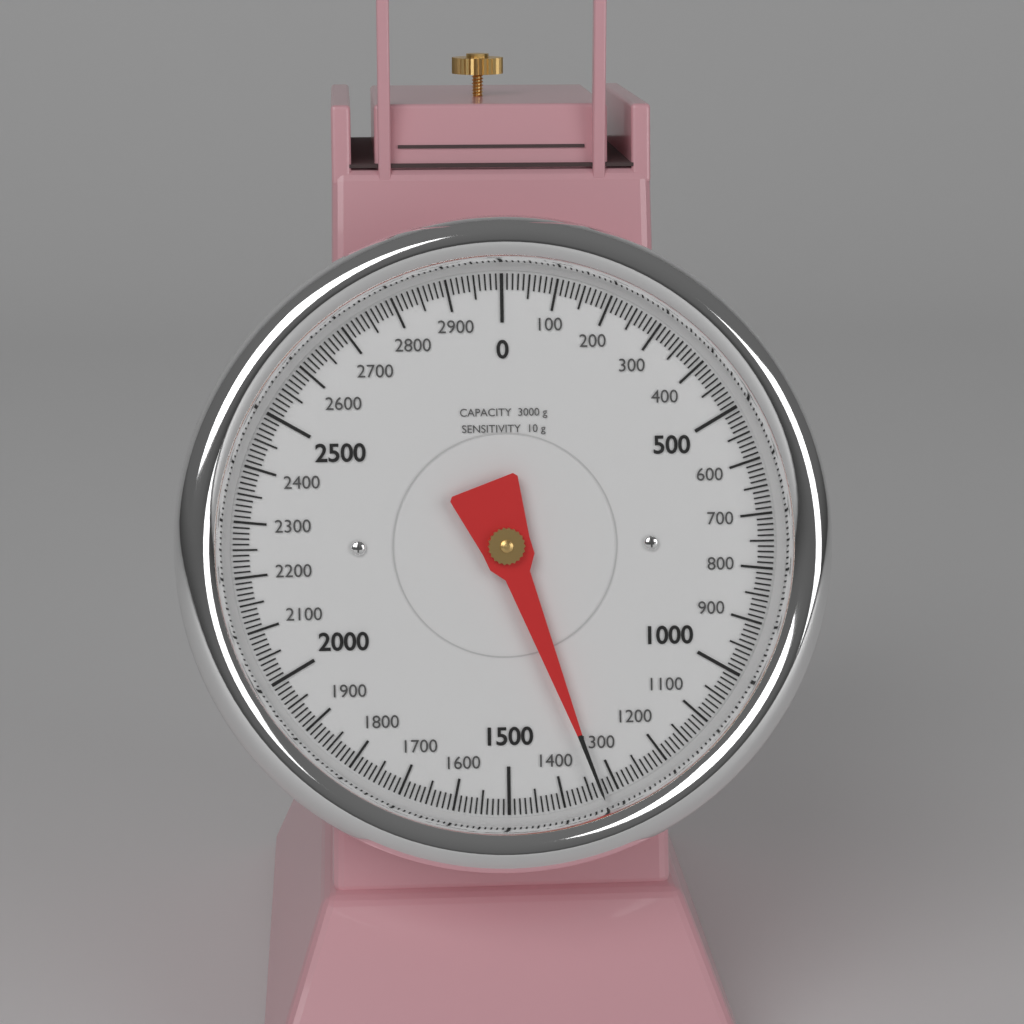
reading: 1330 g
